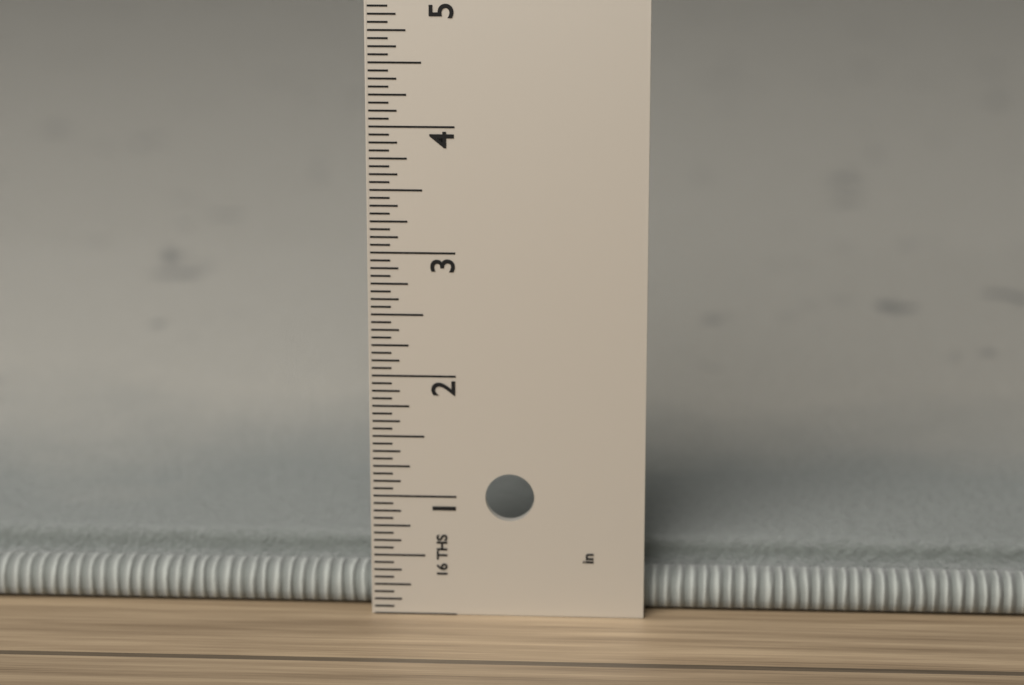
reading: 0.5000 in
